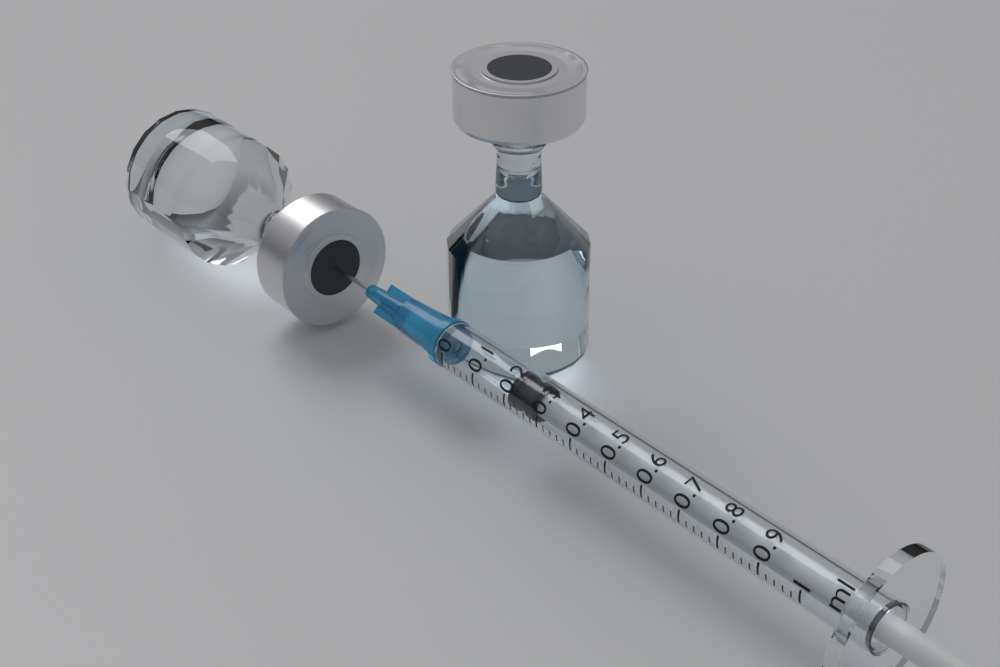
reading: 0.20 ml
